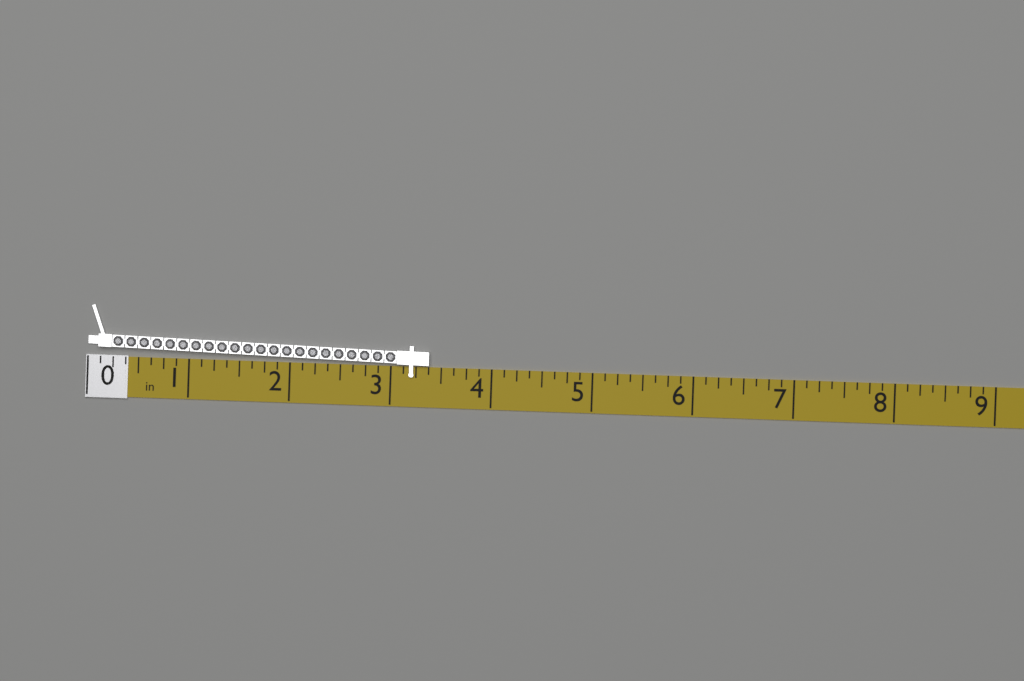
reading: 3.375 in
